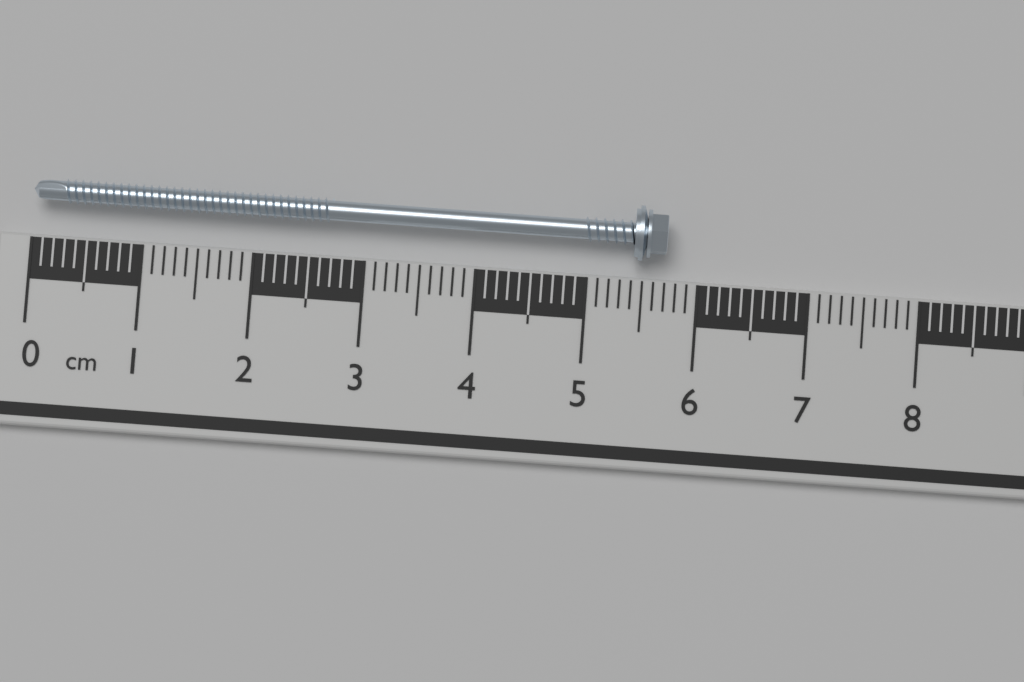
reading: 5.7 cm
